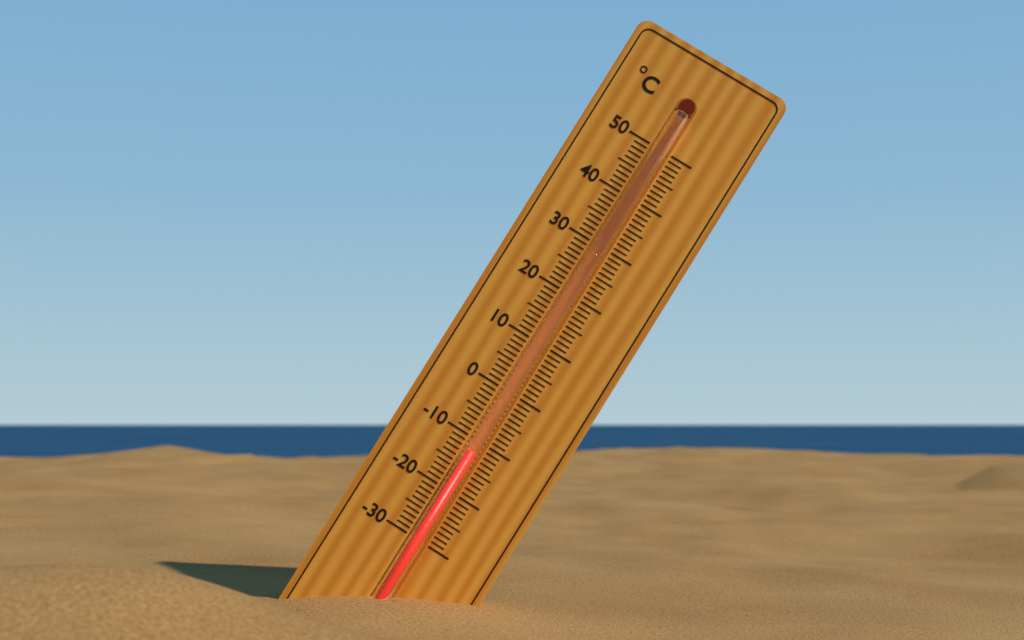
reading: -12 °C
